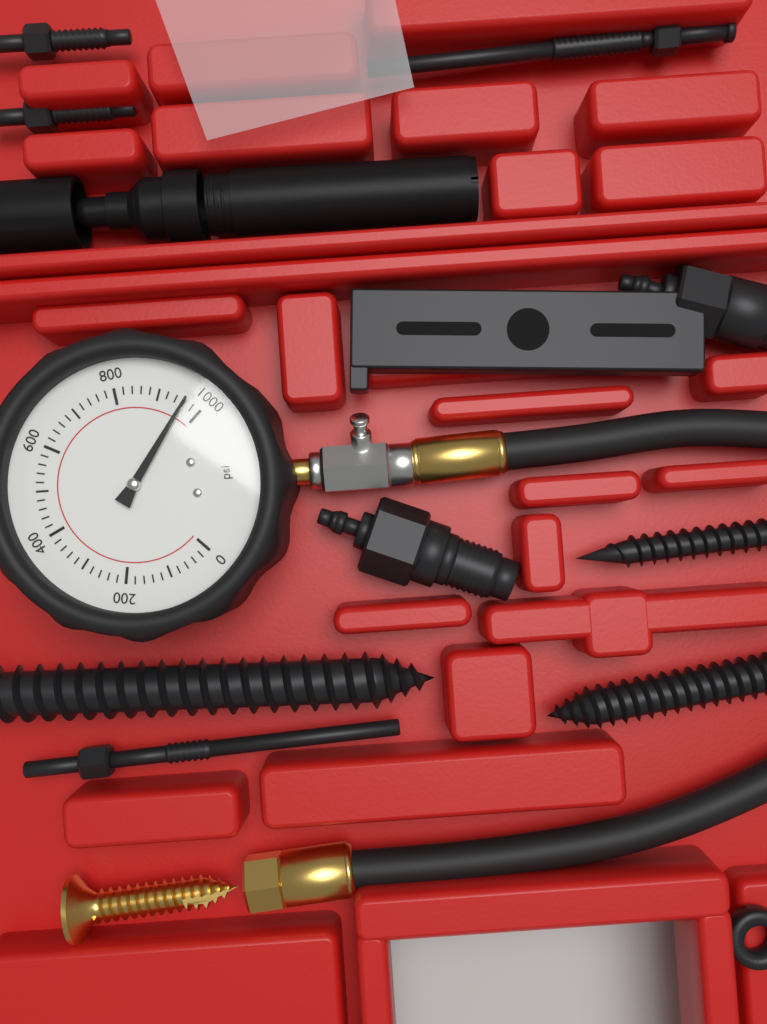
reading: 960 psi
